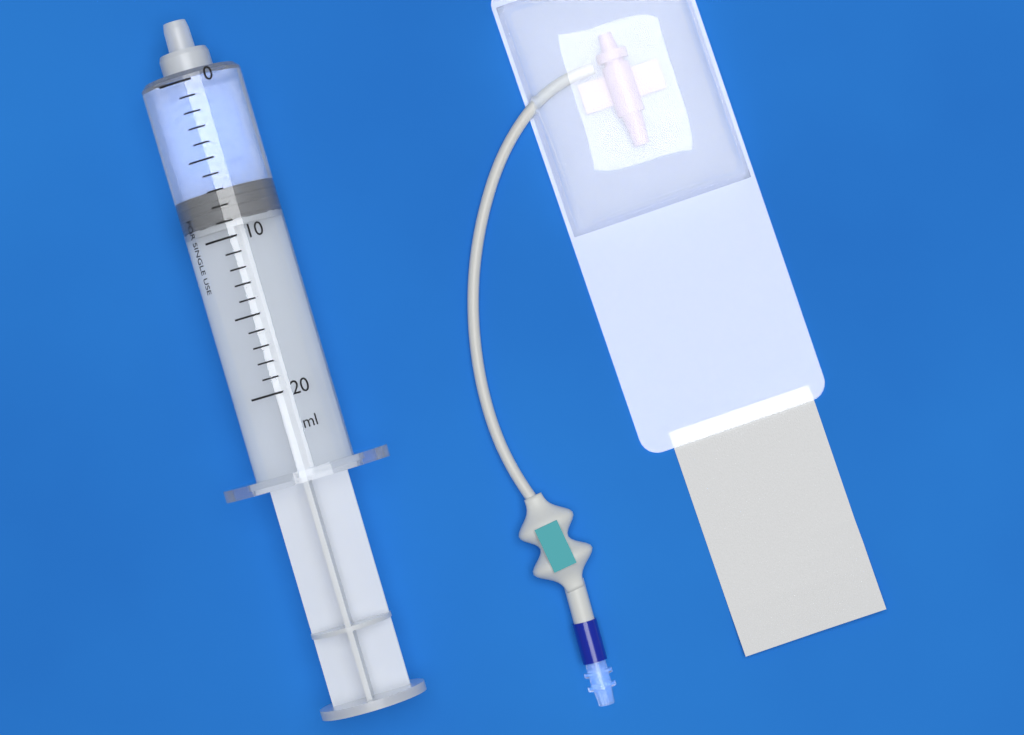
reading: 7 ml
